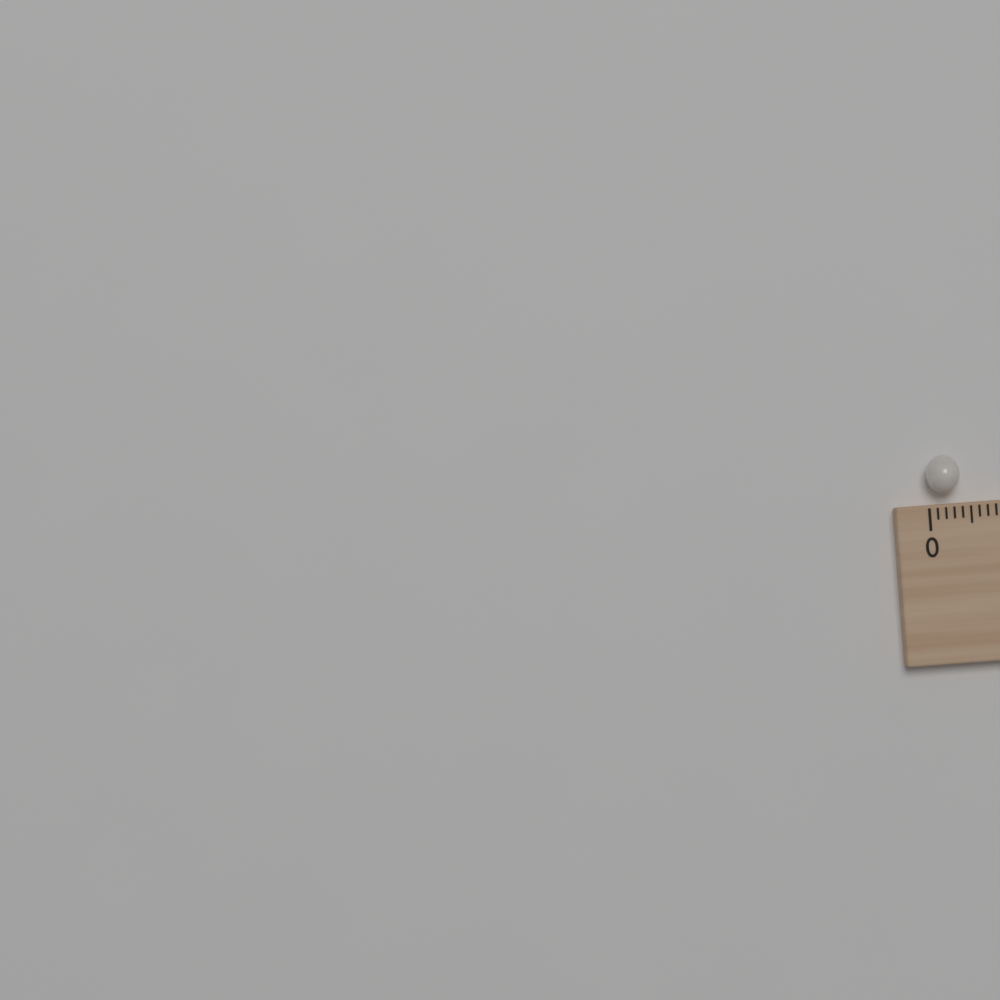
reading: 0.4 cm
